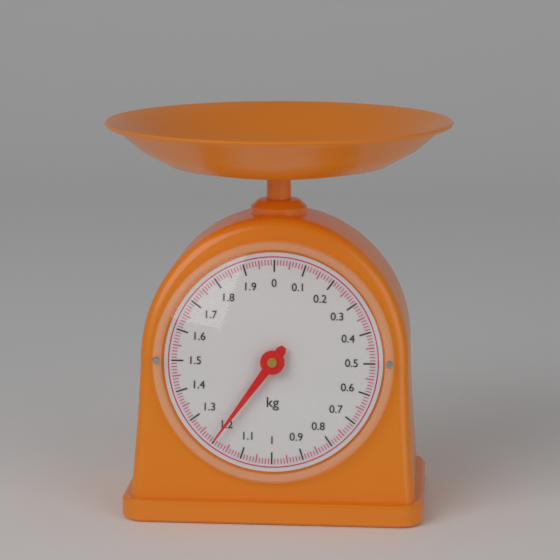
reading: 1.20 kg
